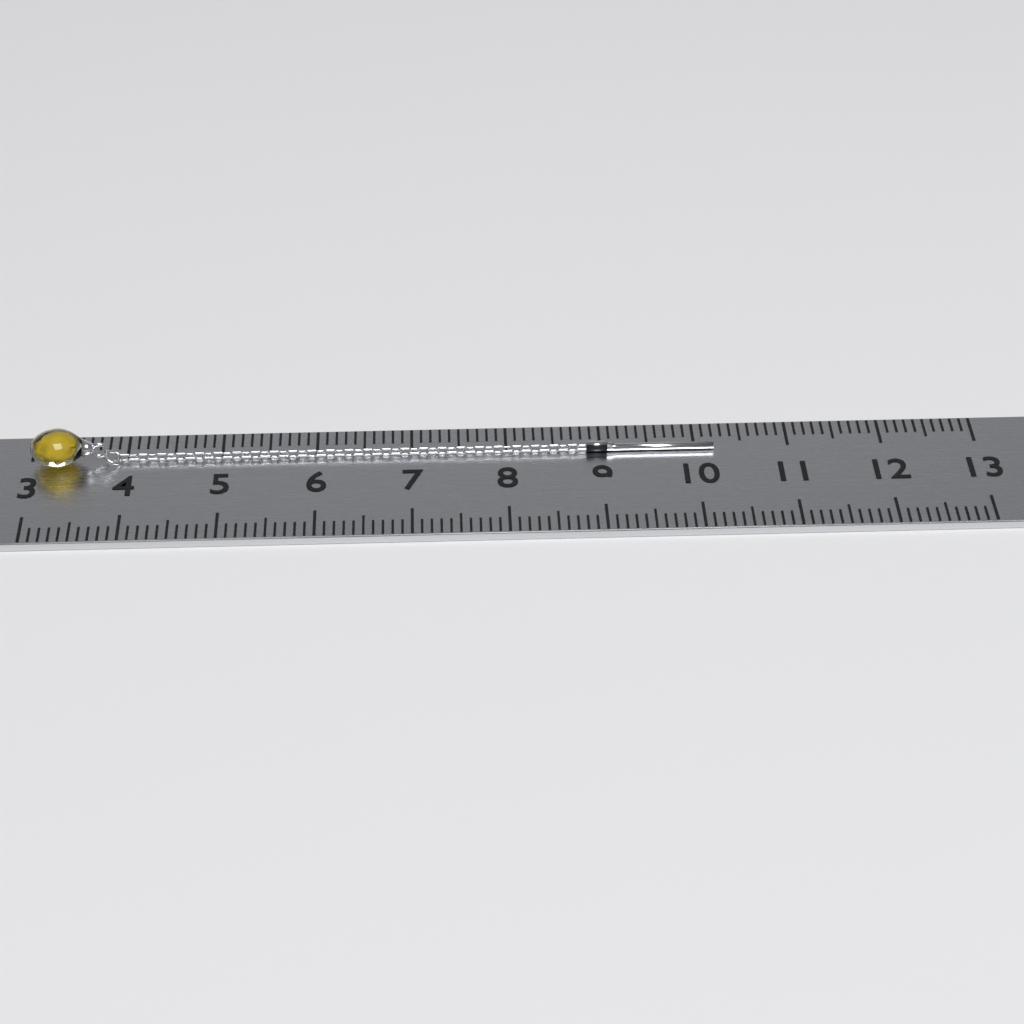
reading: 10.2 (no unit)
